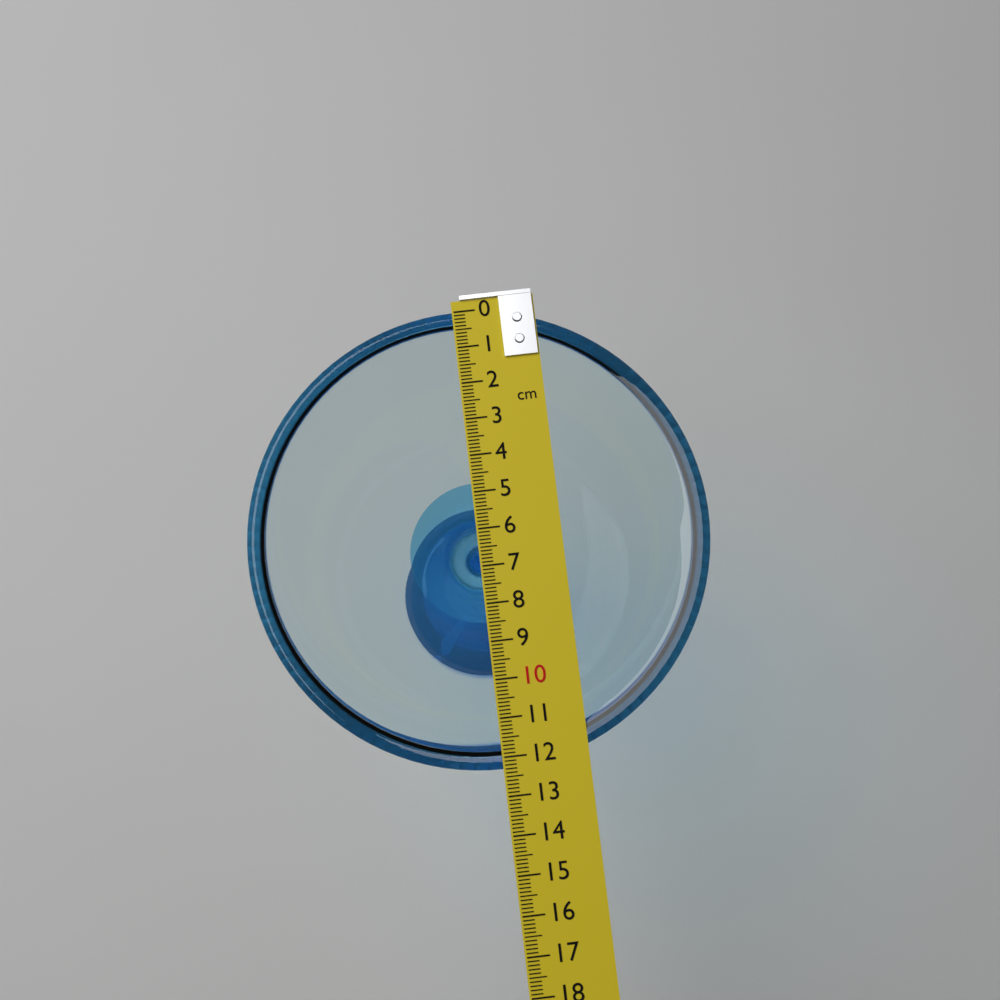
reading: 12.3 cm
